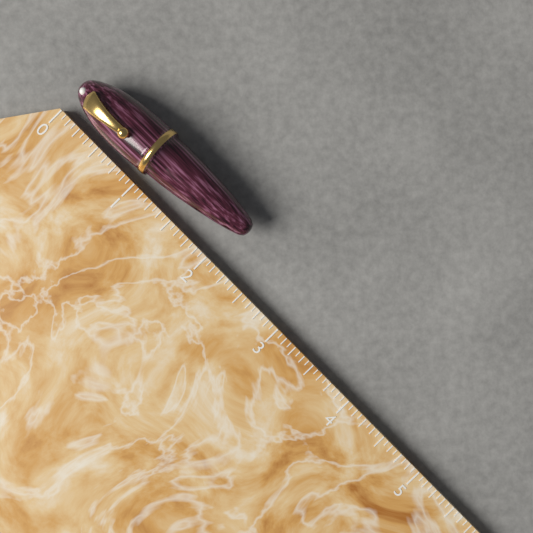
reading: 2.1250 (no unit)
